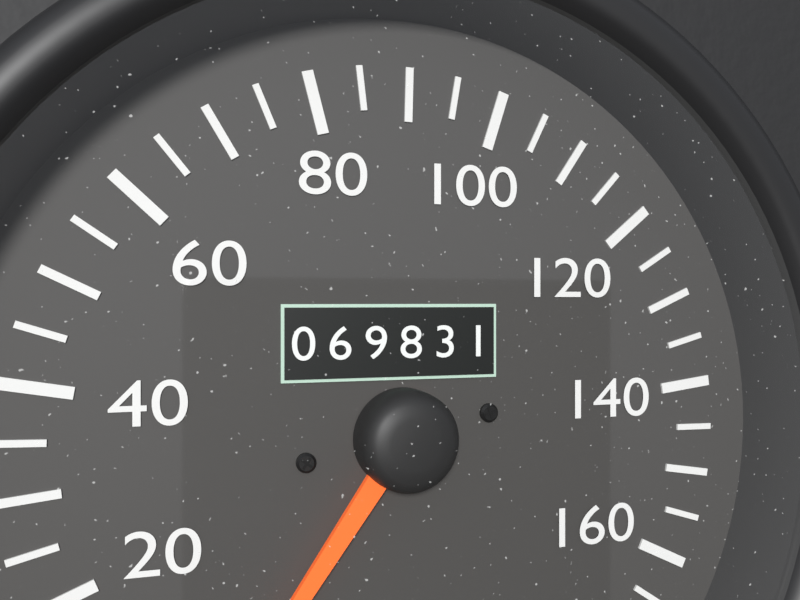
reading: 0 mph
